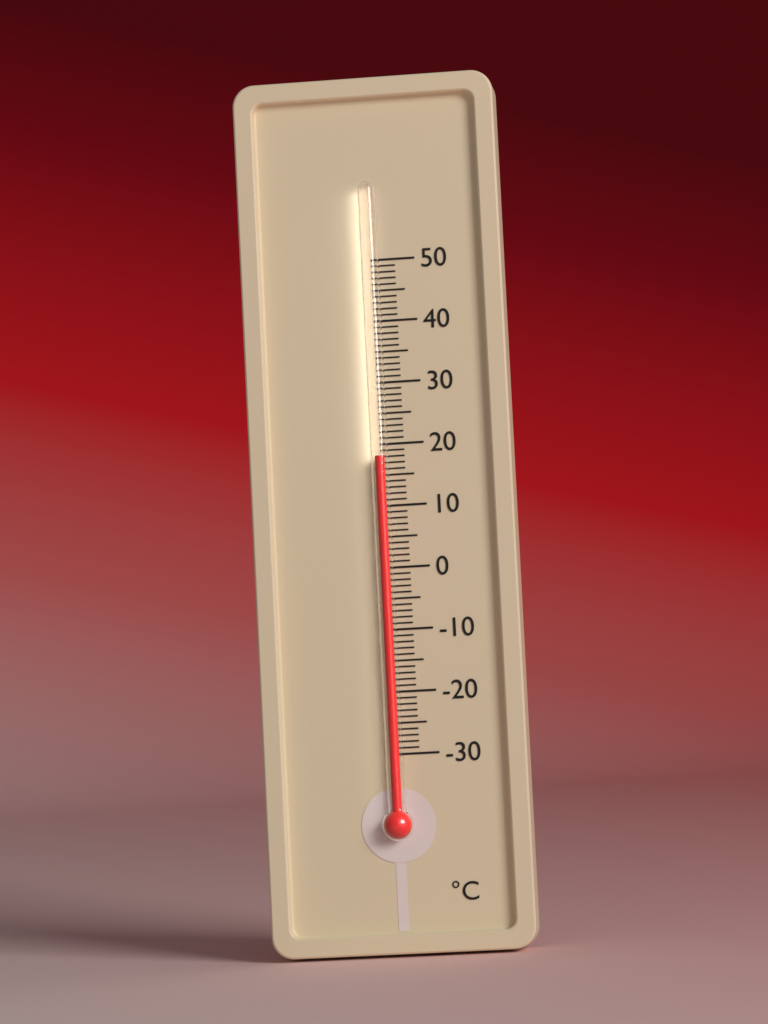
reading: 18 °C
